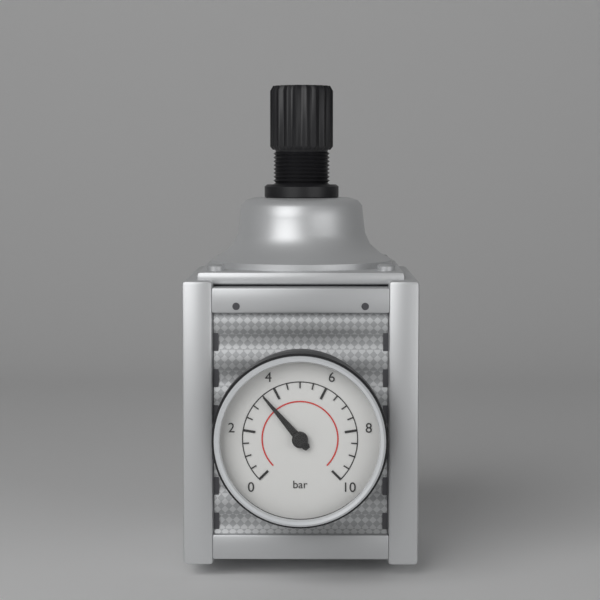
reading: 3.5 bar
